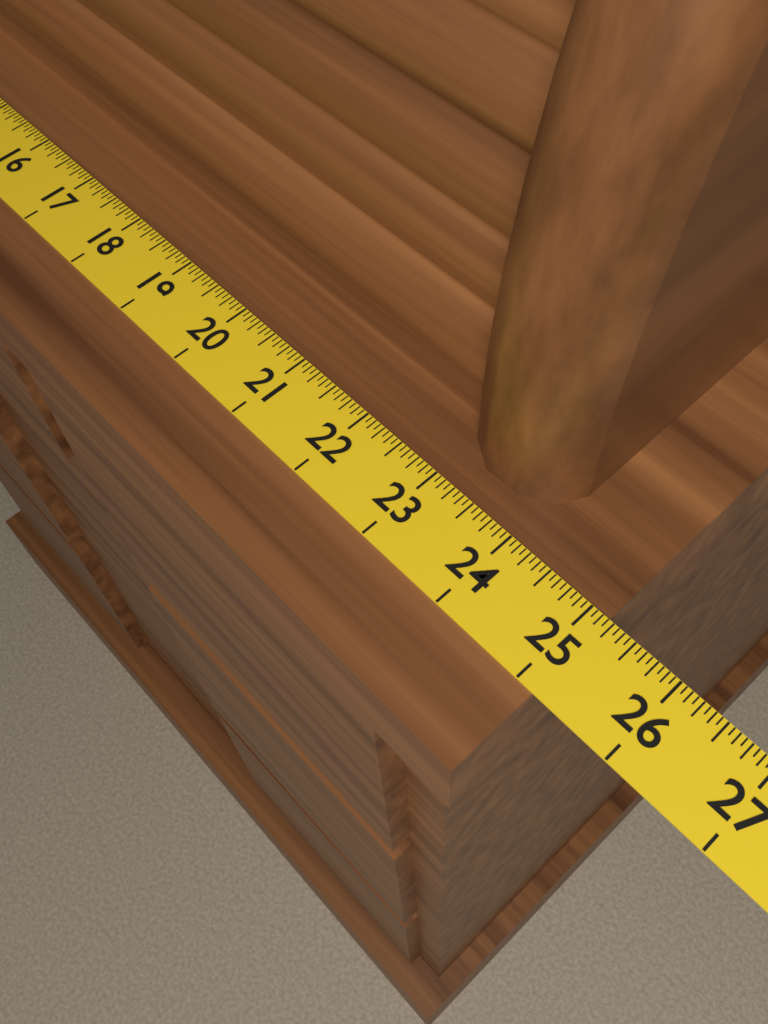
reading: 25.1875 (no unit)
